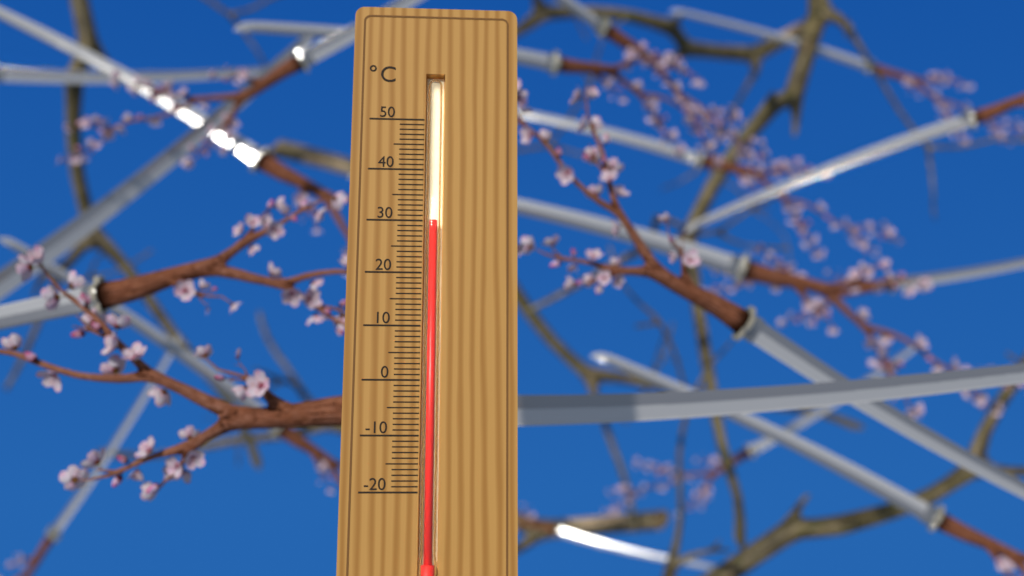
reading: 30 °C
